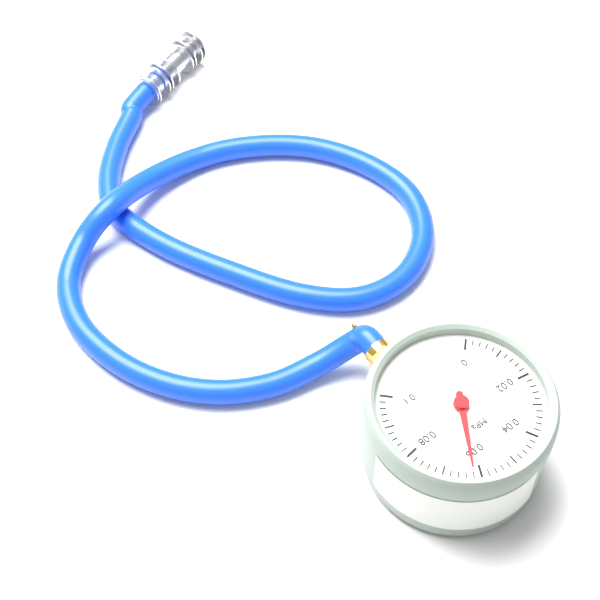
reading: 0.062 MPa
